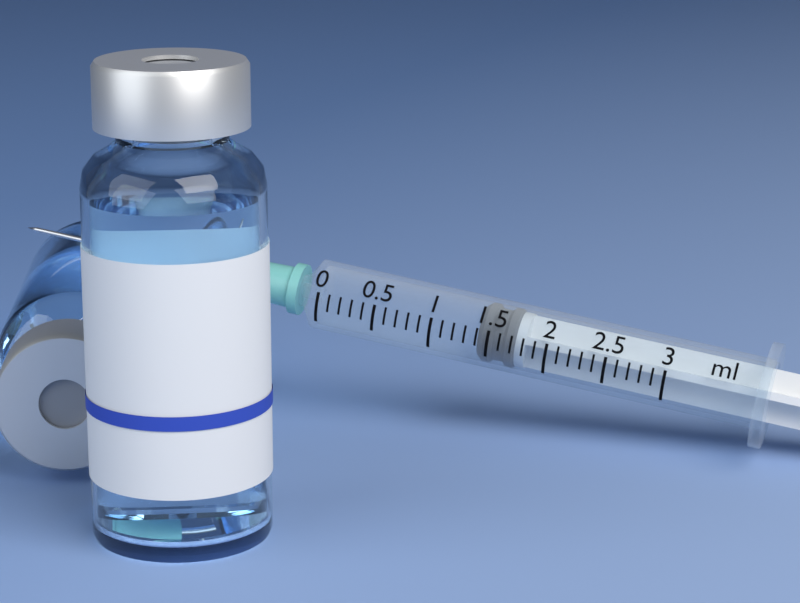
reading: 1.4 ml
